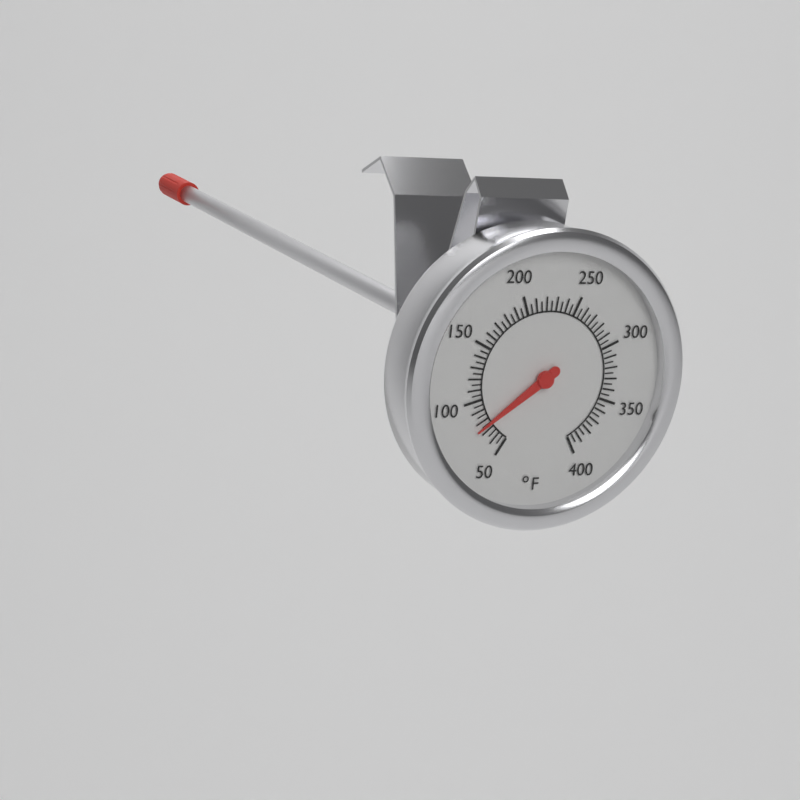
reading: 75 °F
